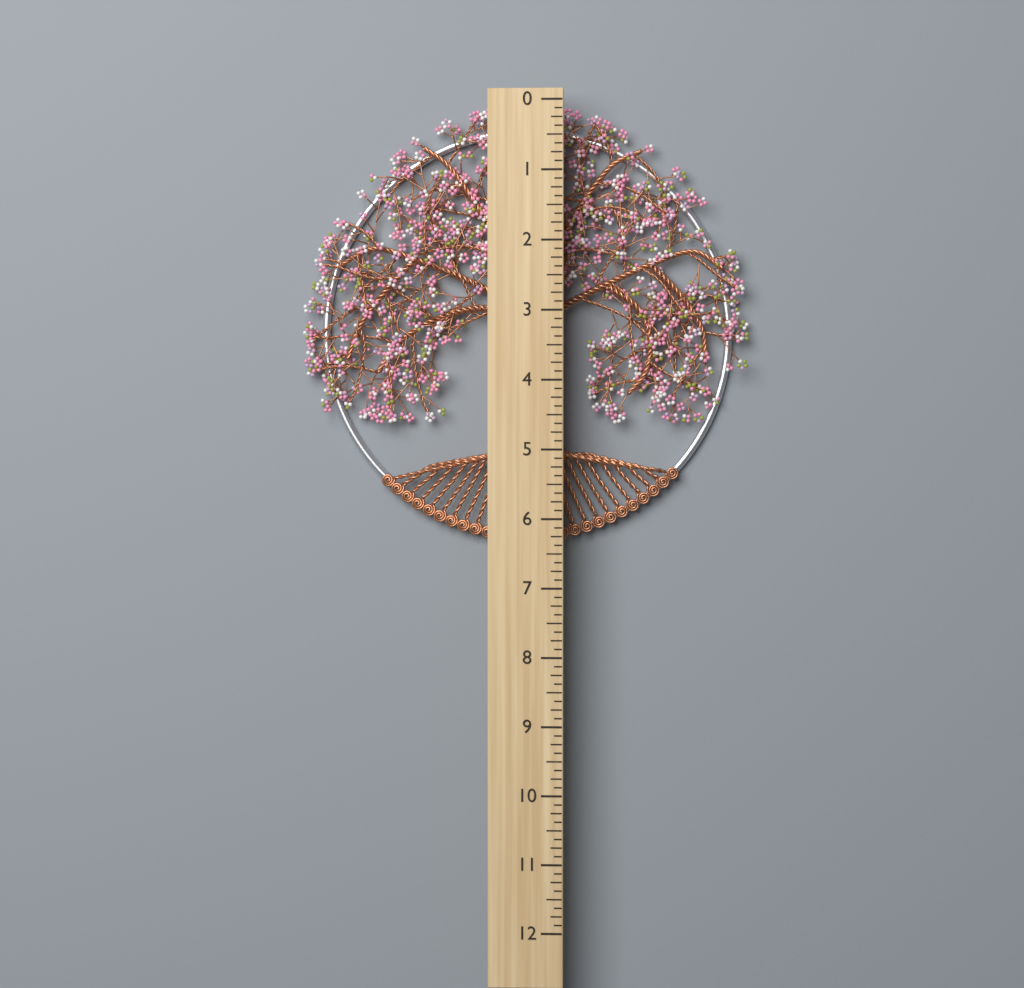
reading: 6.375 (no unit)
